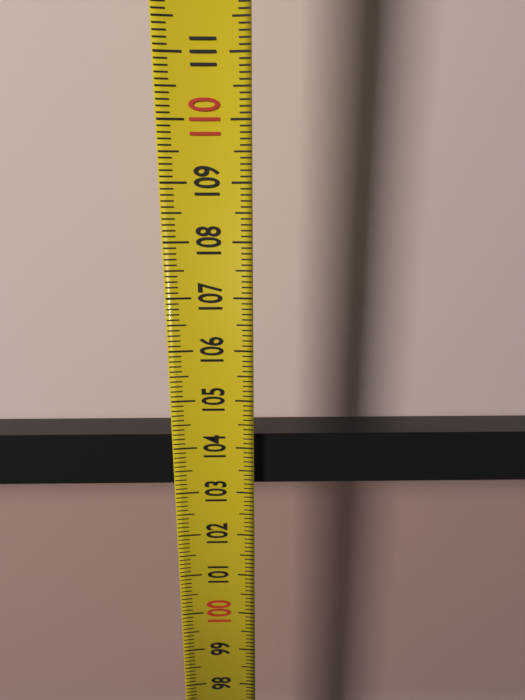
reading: 104.2 (no unit)
